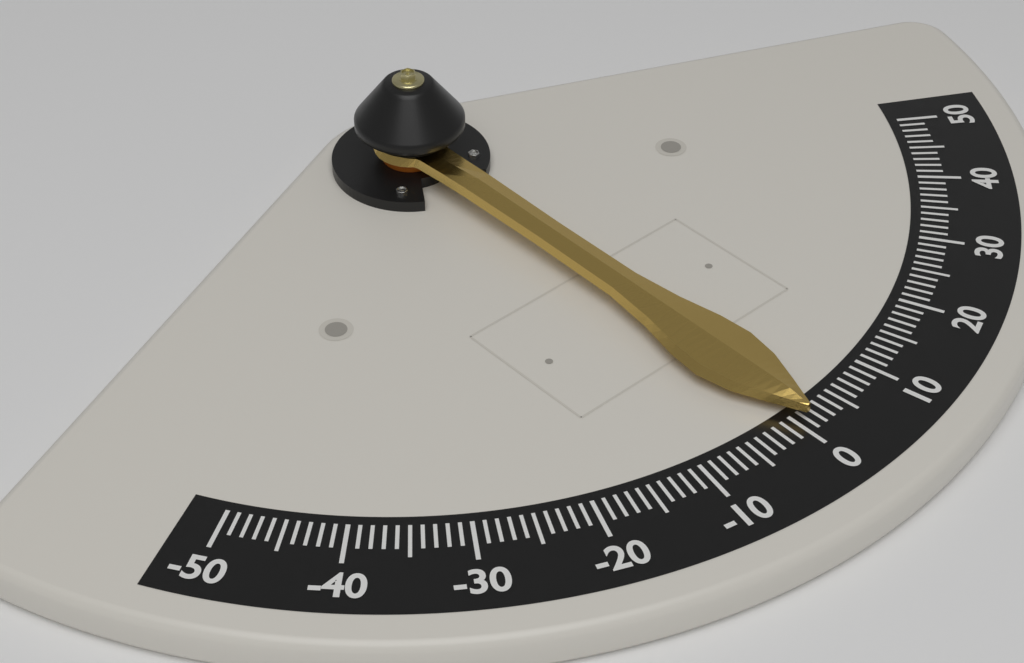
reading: 1 (no unit)
